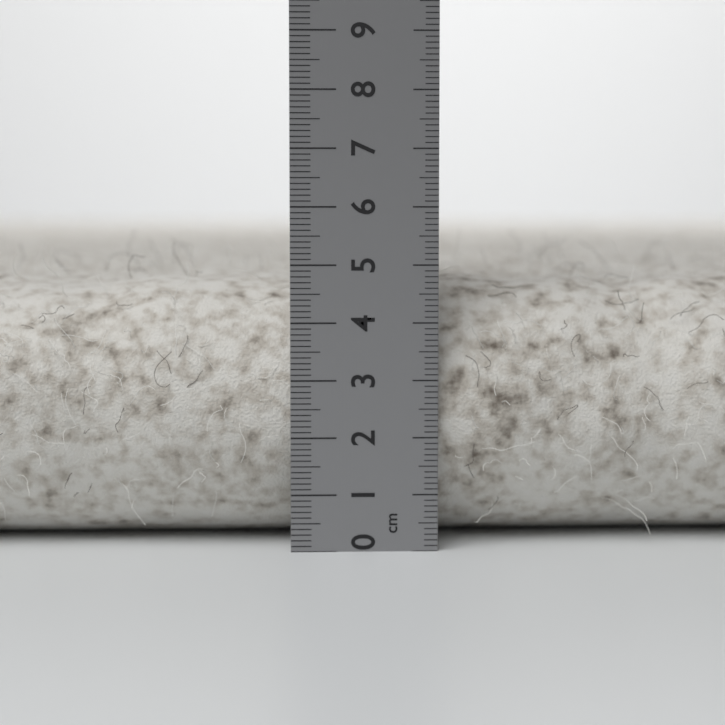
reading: 4.8 cm
